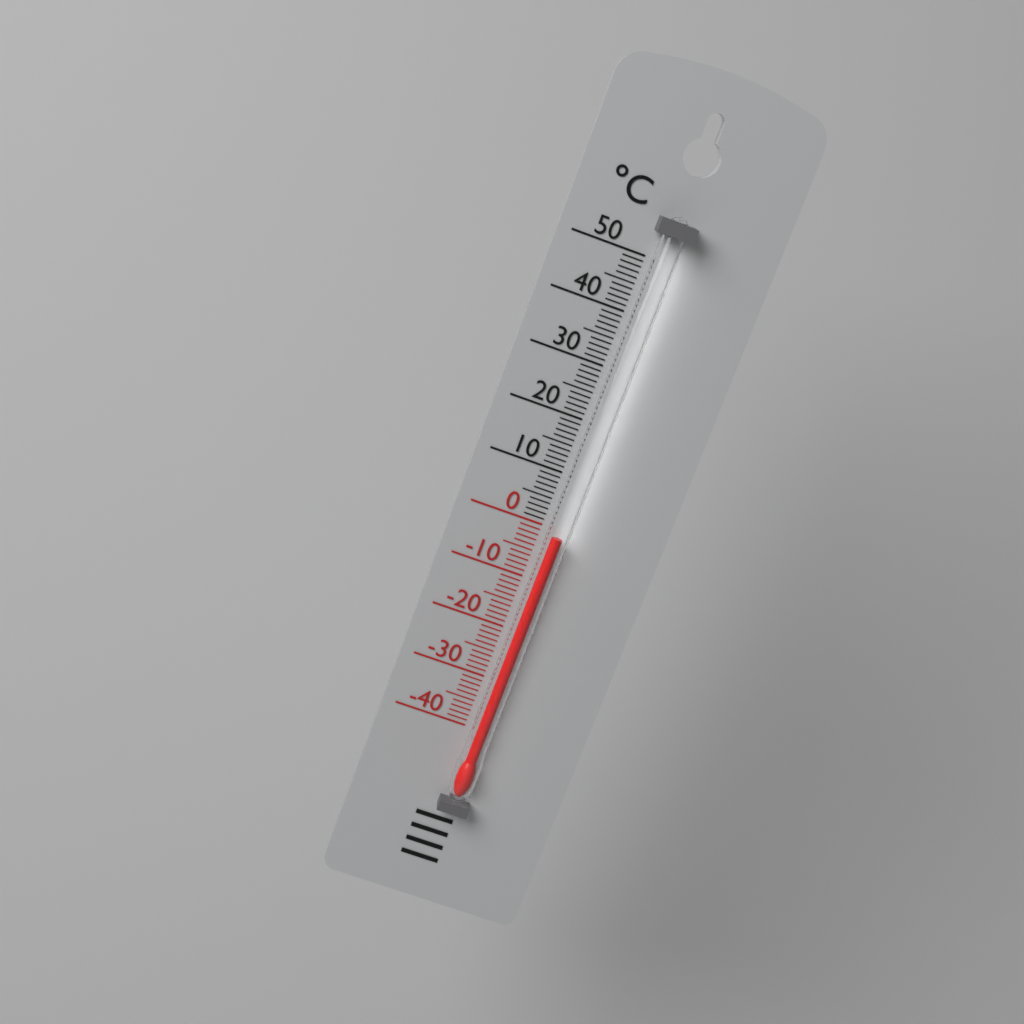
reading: -1 °C
